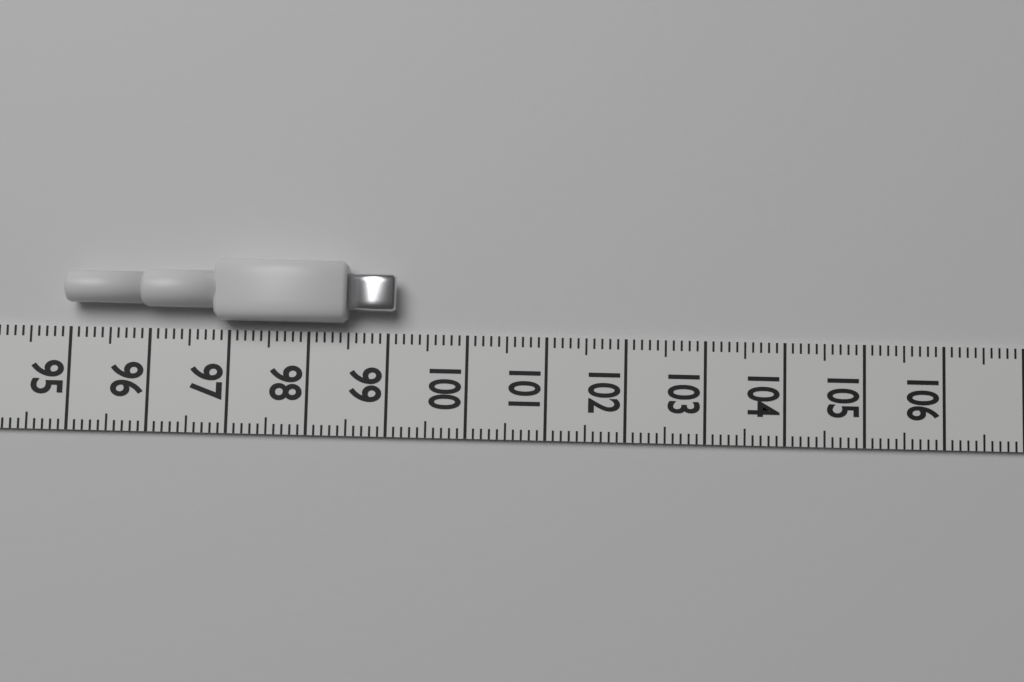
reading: 99.1 (no unit)
